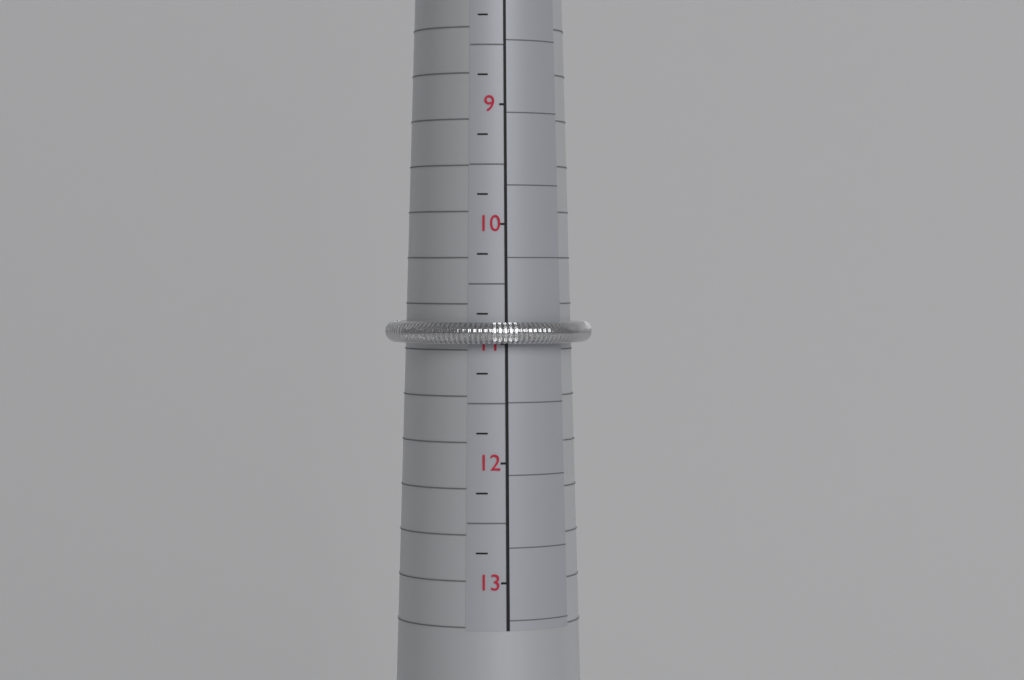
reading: 11.00 (no unit)
